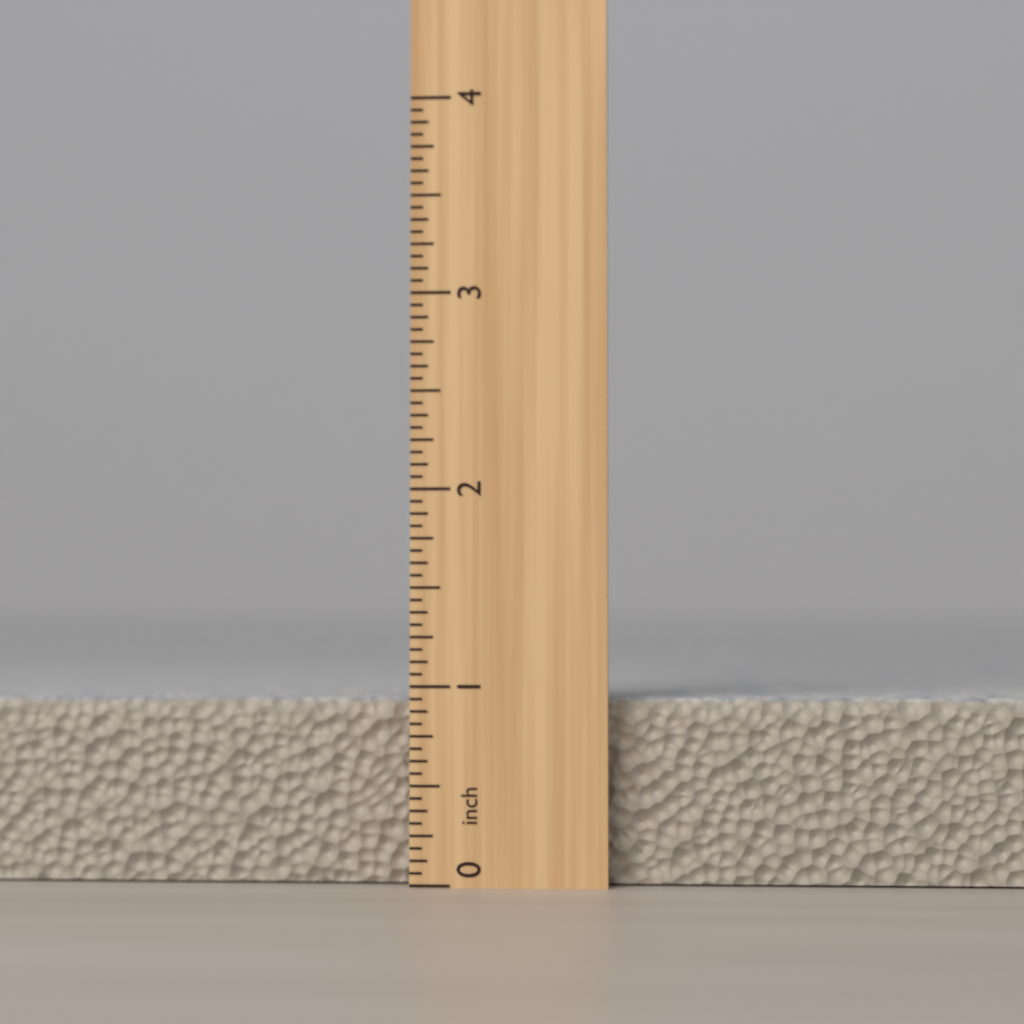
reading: 0.9375 inch
